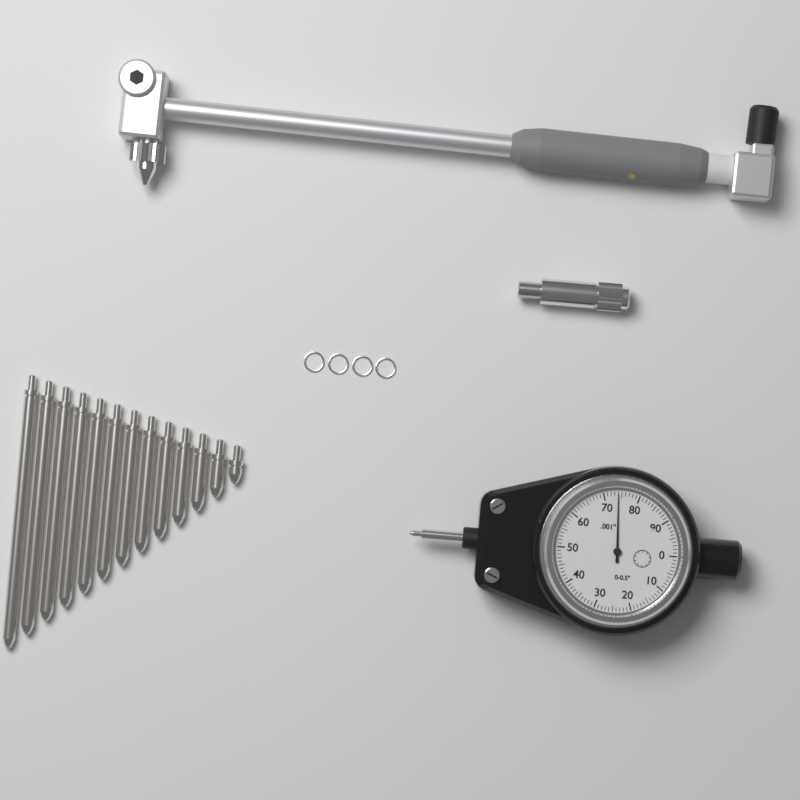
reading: 0.074 in
